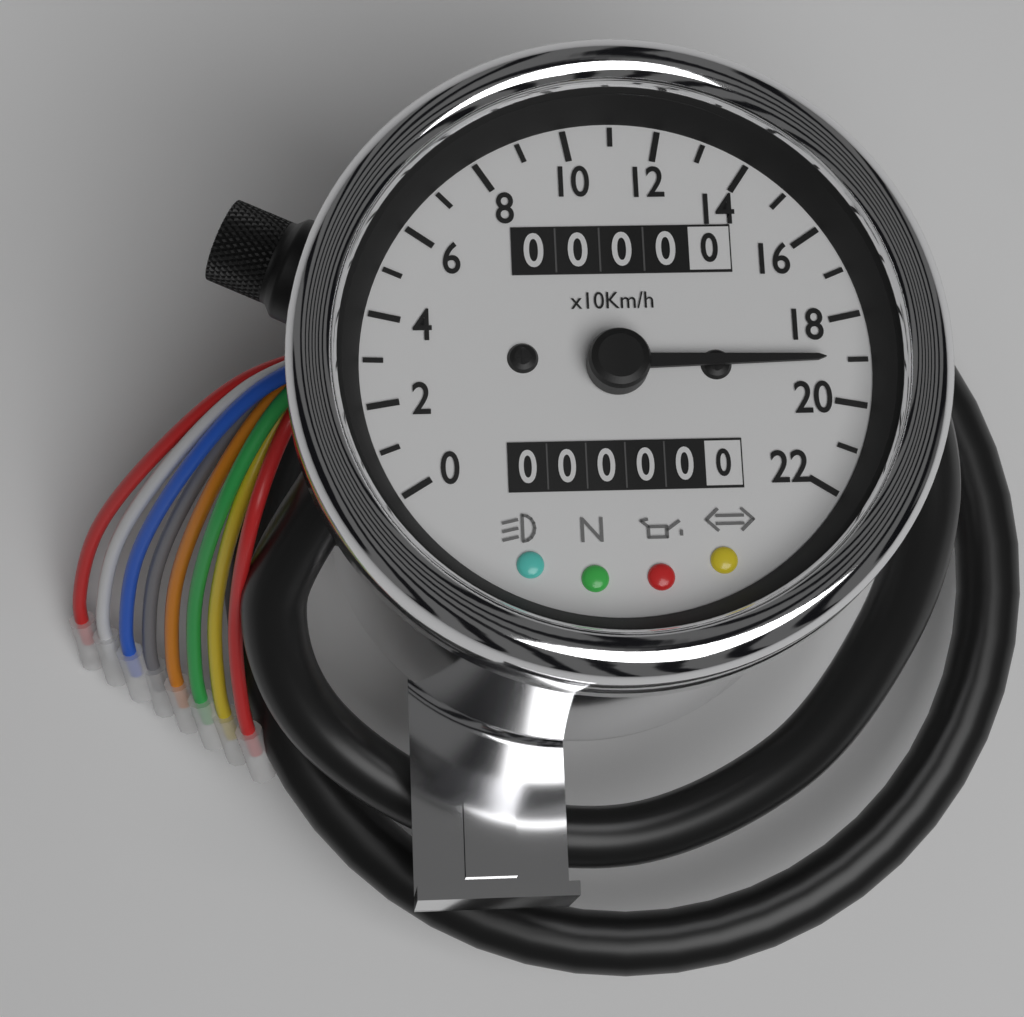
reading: 190 km/h
